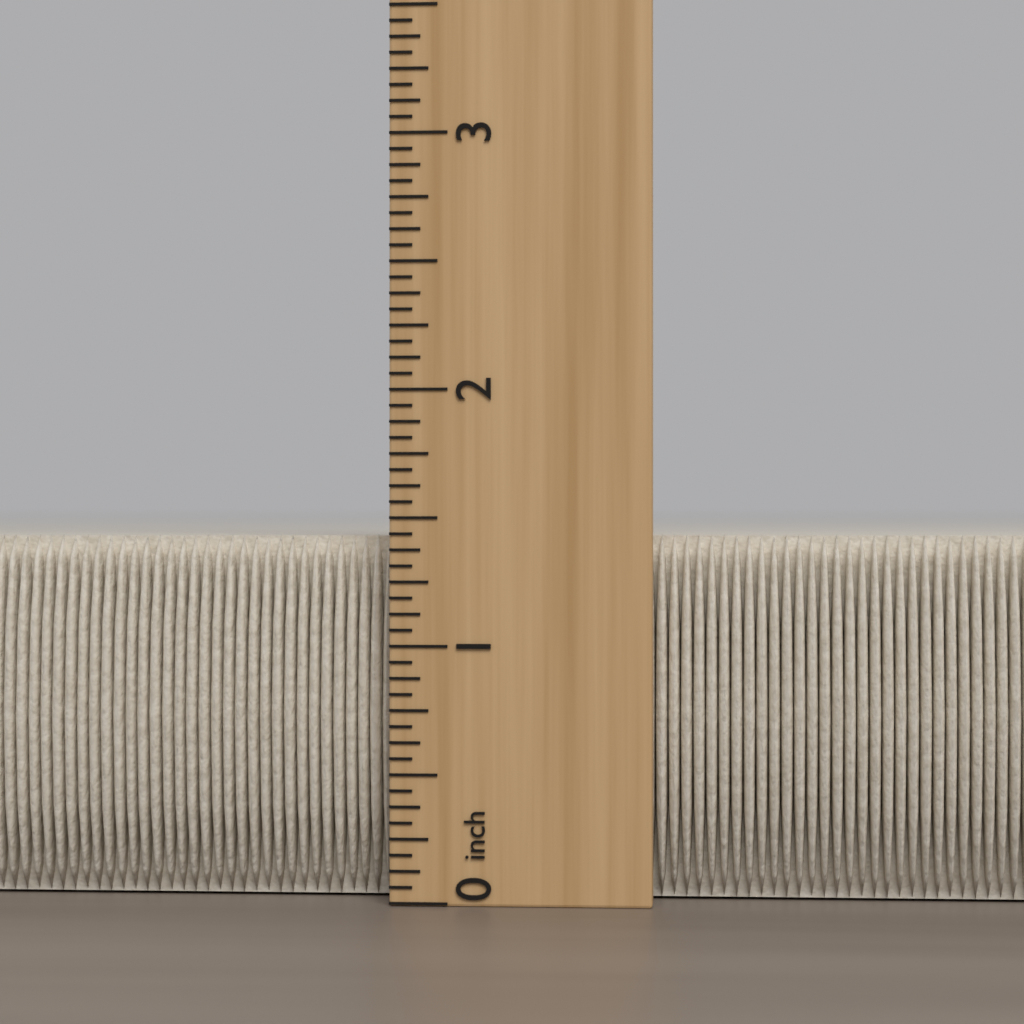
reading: 1.4375 inch
